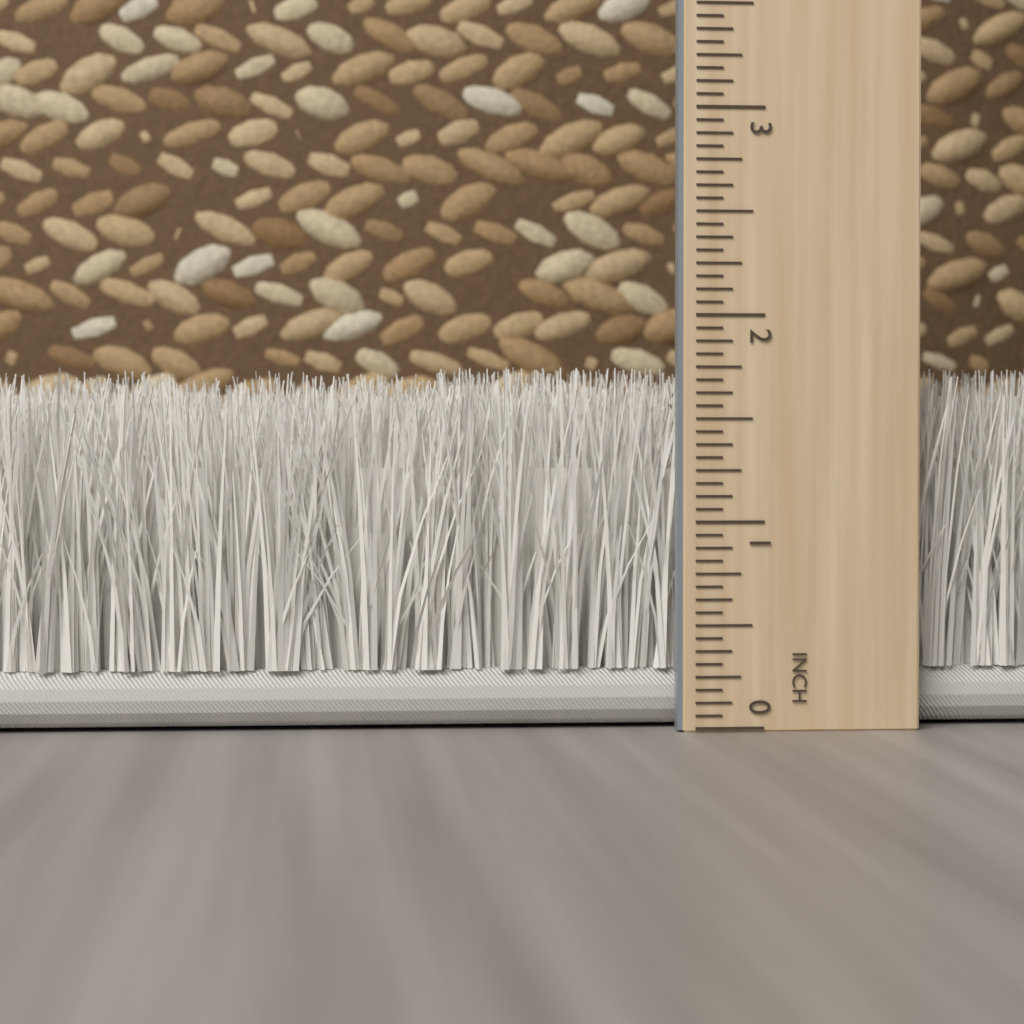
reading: 1.7500 inch
